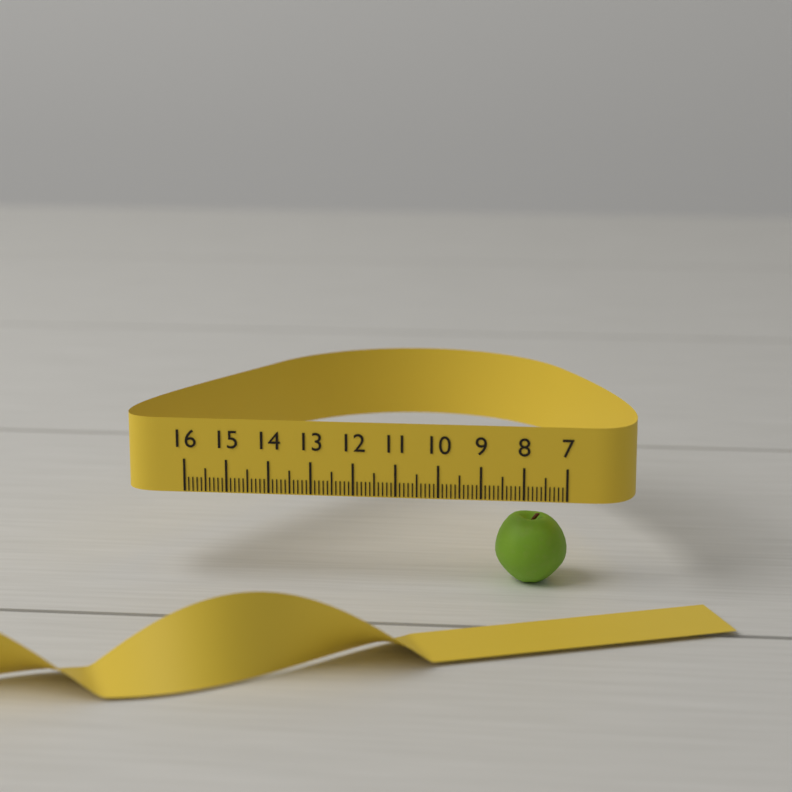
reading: 8.7 (no unit)
